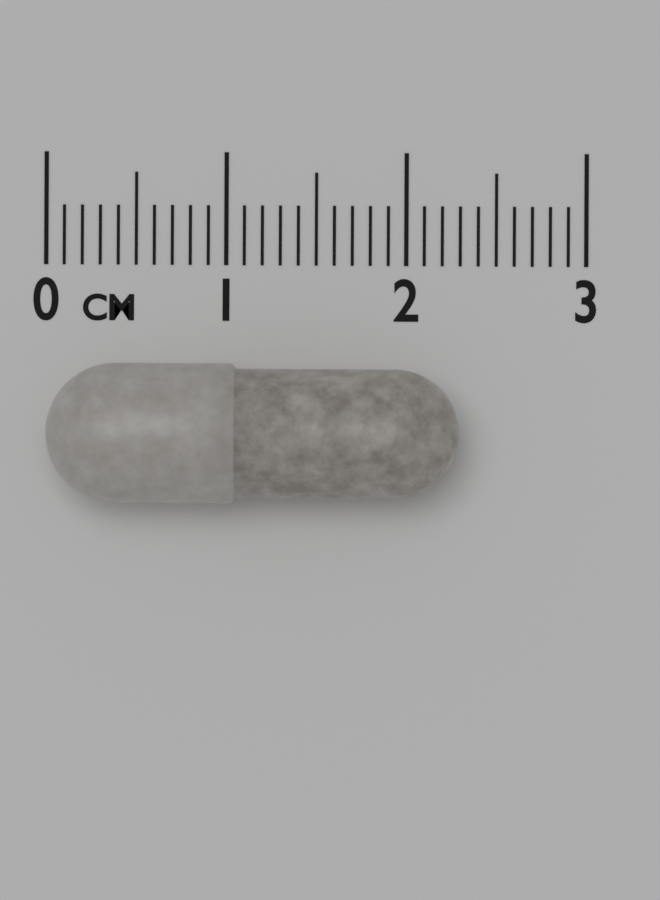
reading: 2.3 cm
